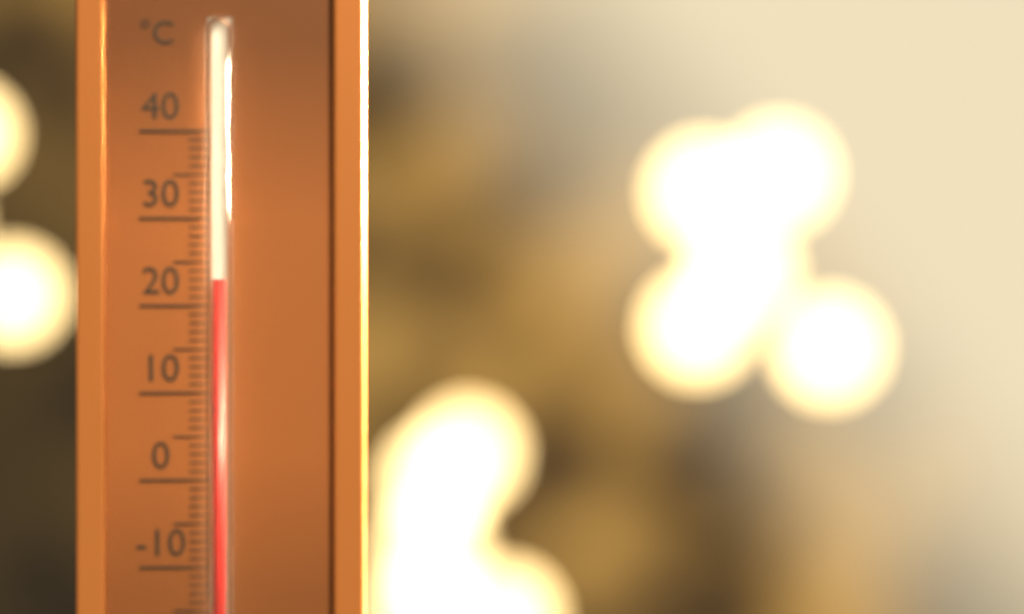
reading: 23 °C
